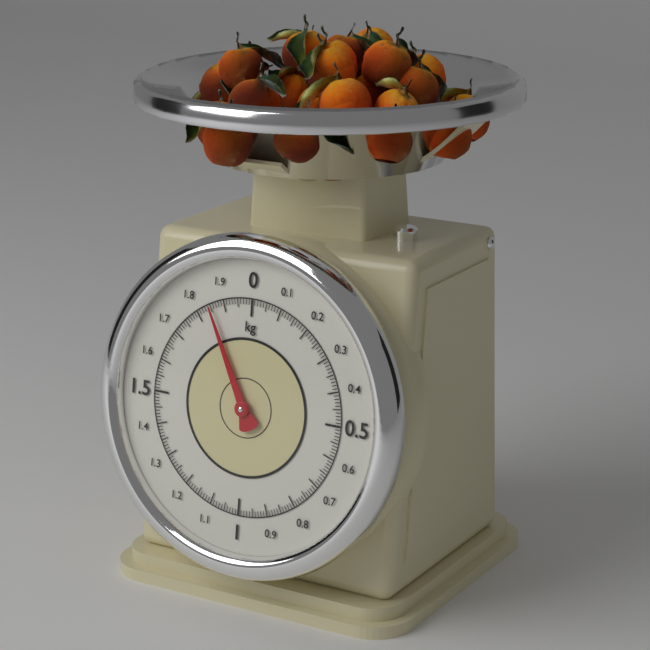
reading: 1.85 kg
